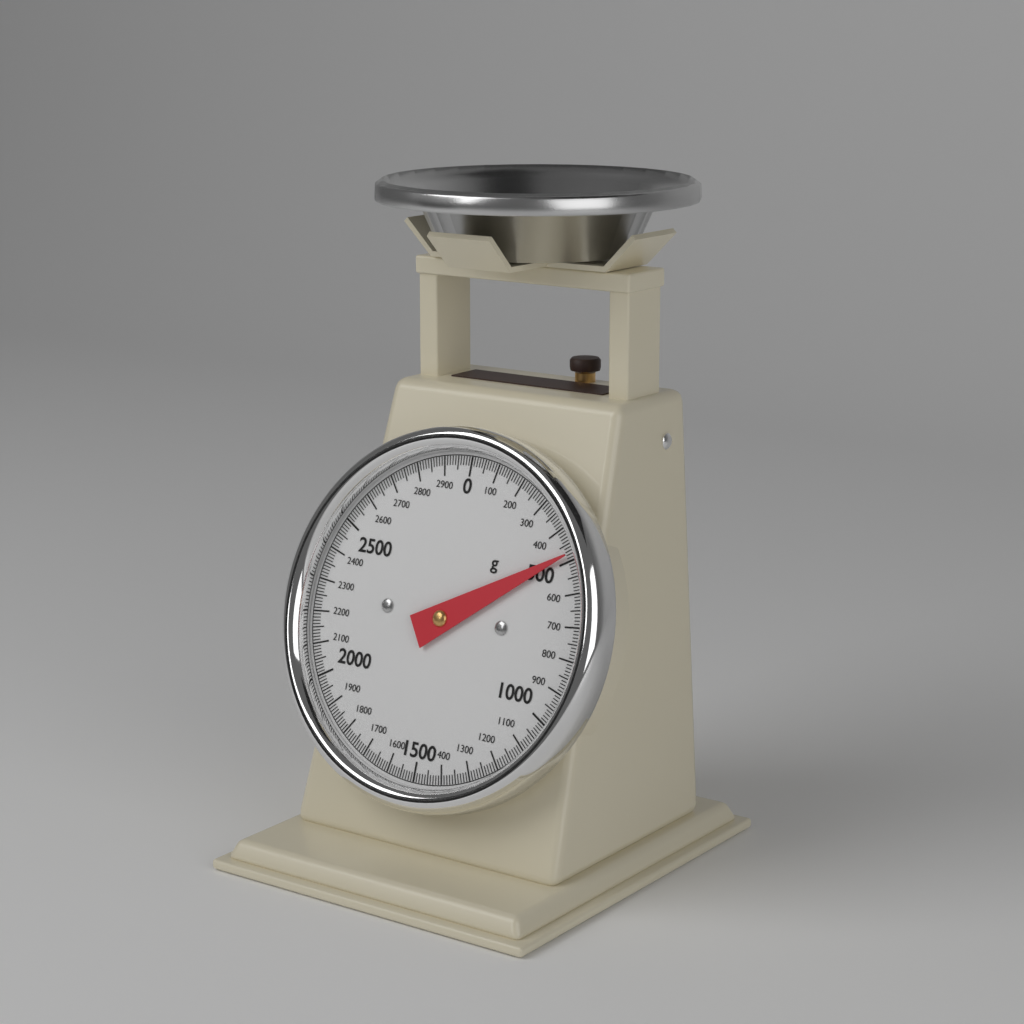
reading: 480 g
